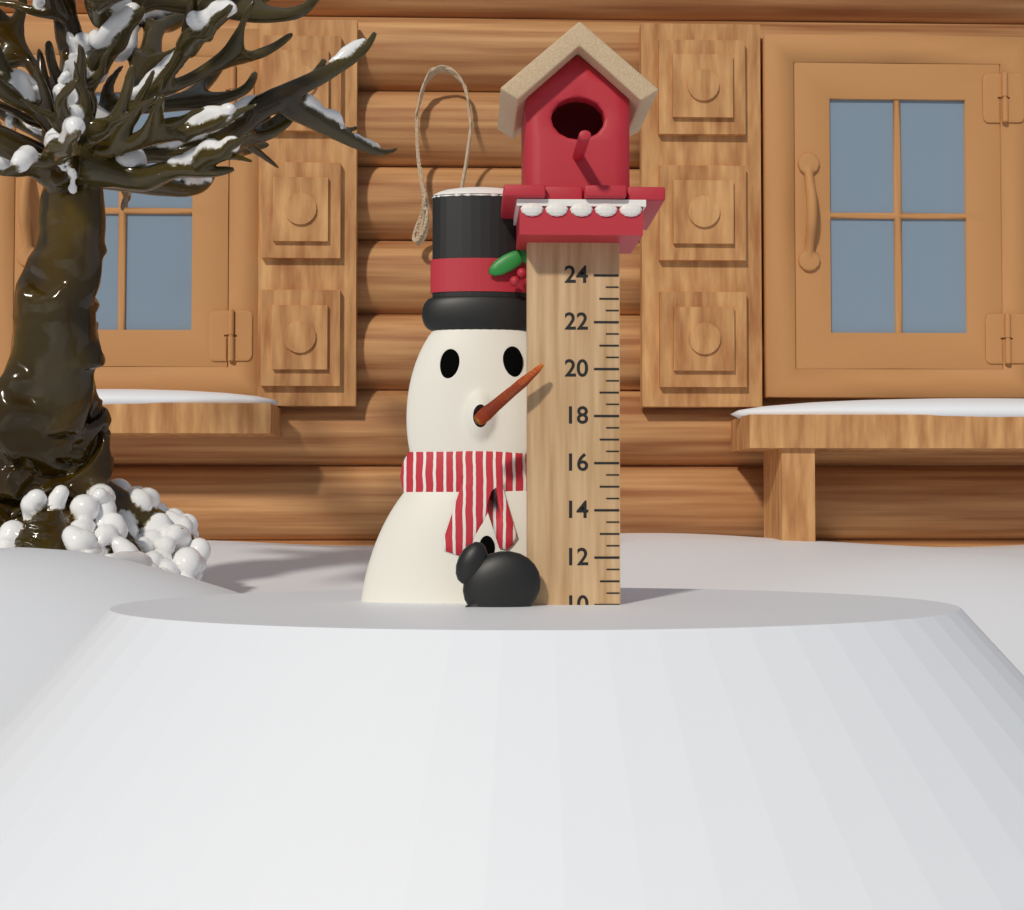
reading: 10.0 (no unit)
